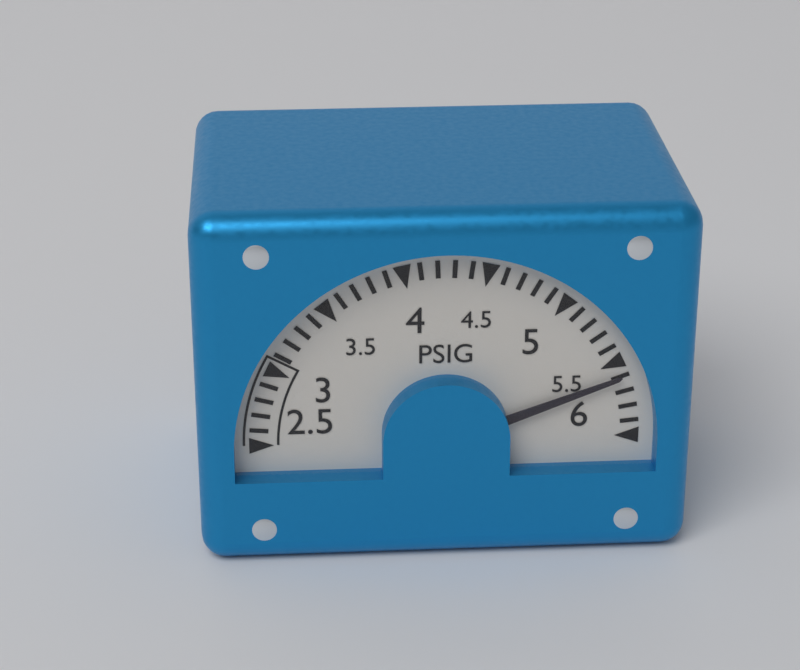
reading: 5.6 PSIG
